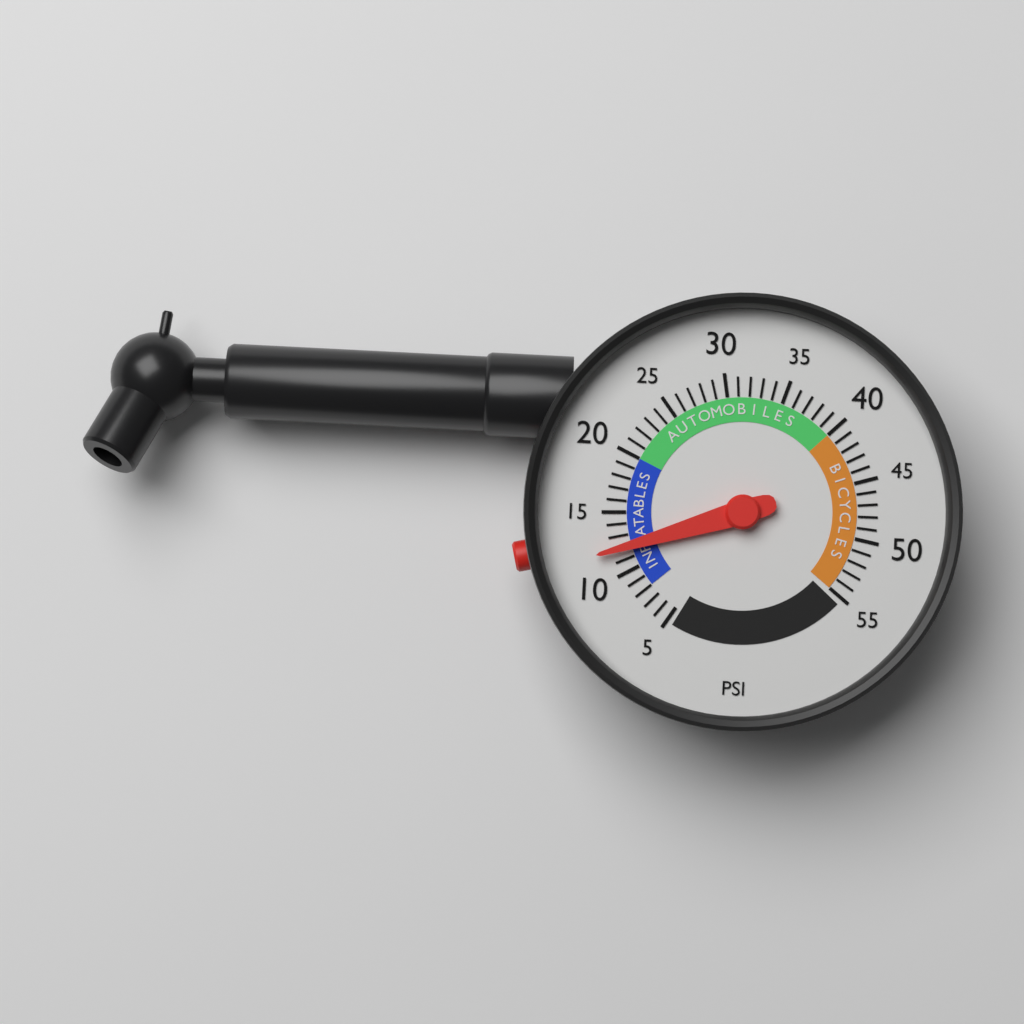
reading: 12 psi
